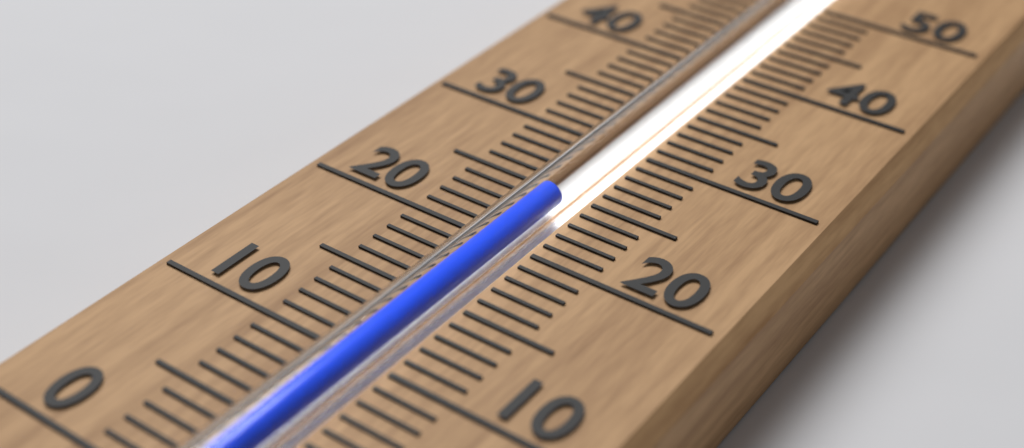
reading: 24 (no unit)
